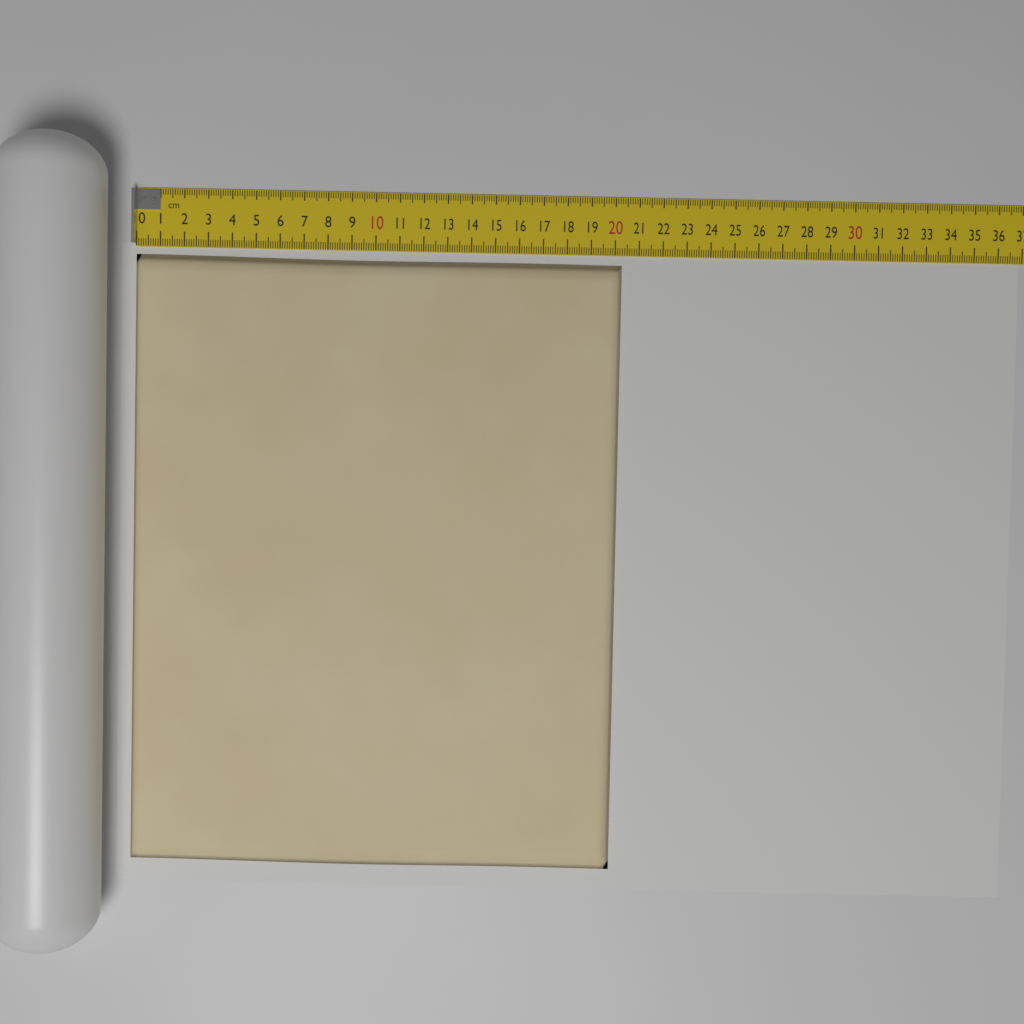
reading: 20.3 cm
